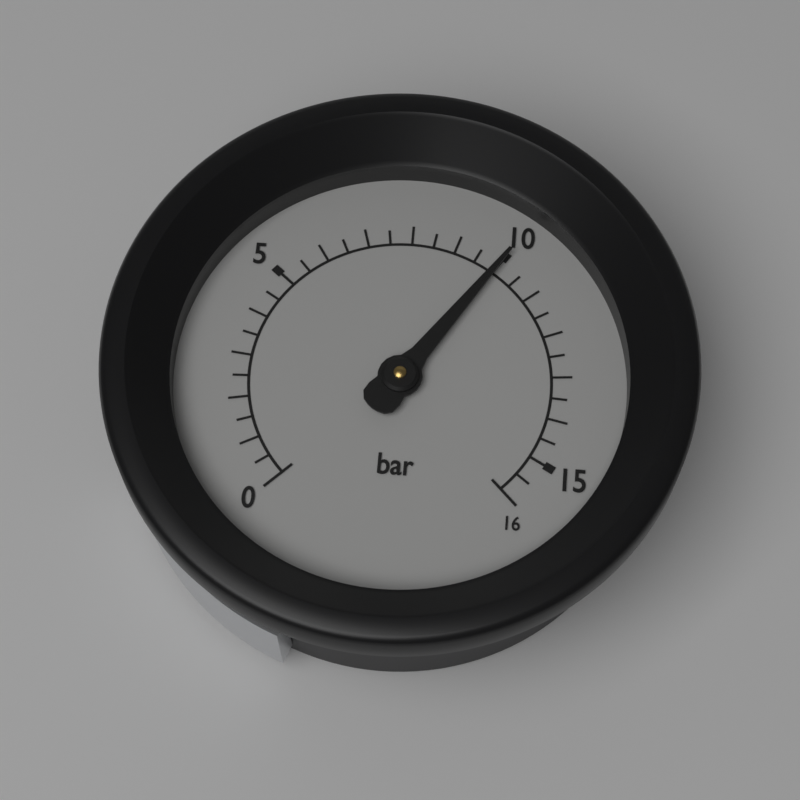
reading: 10.0 bar
